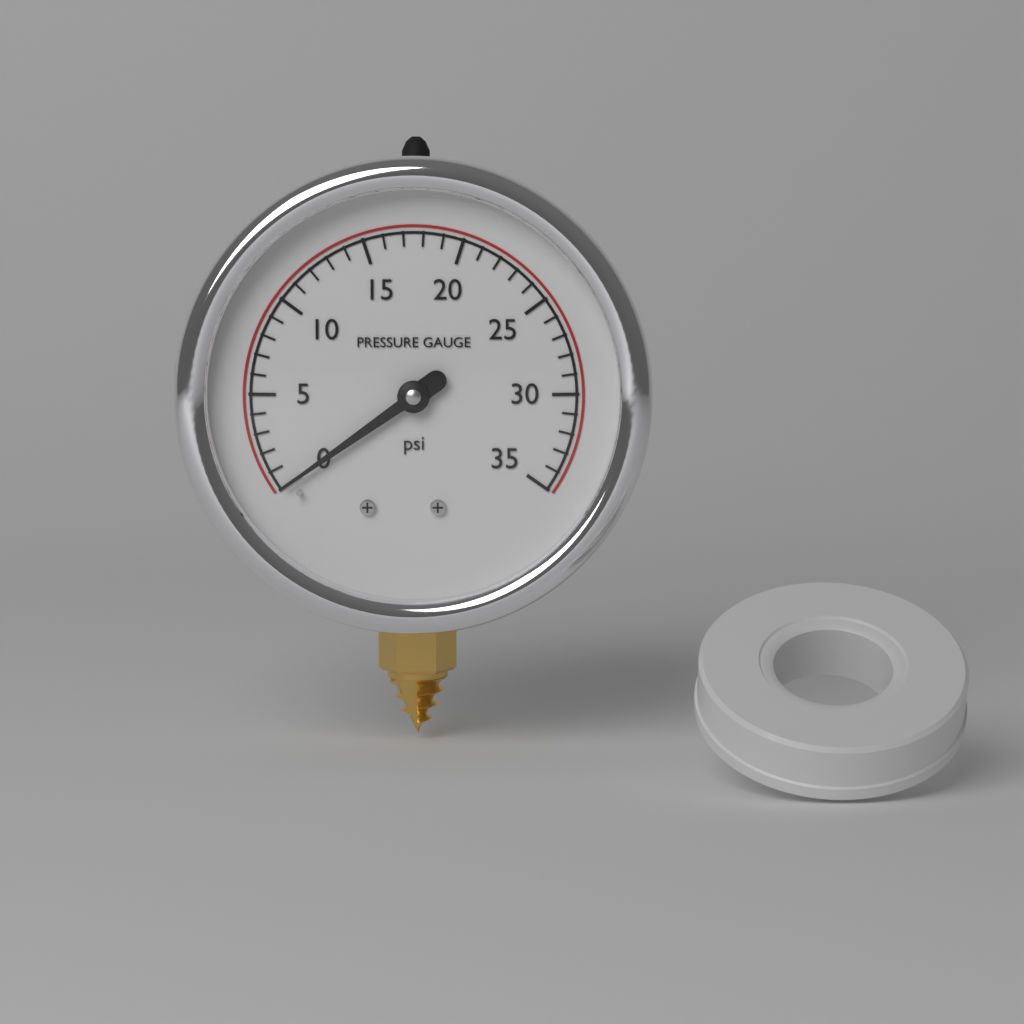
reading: 0 psi
